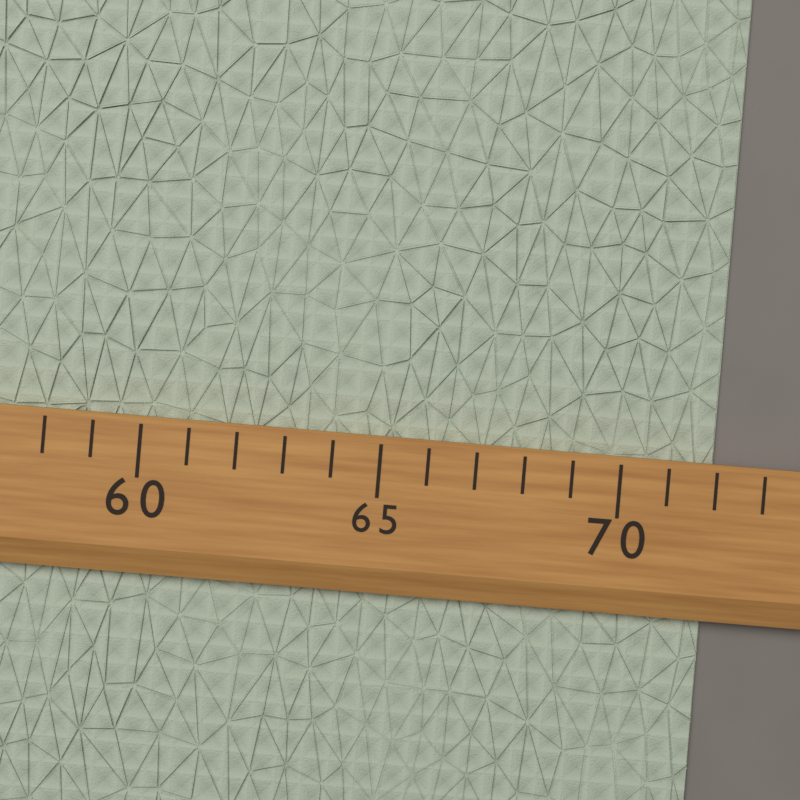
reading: 72 (no unit)
